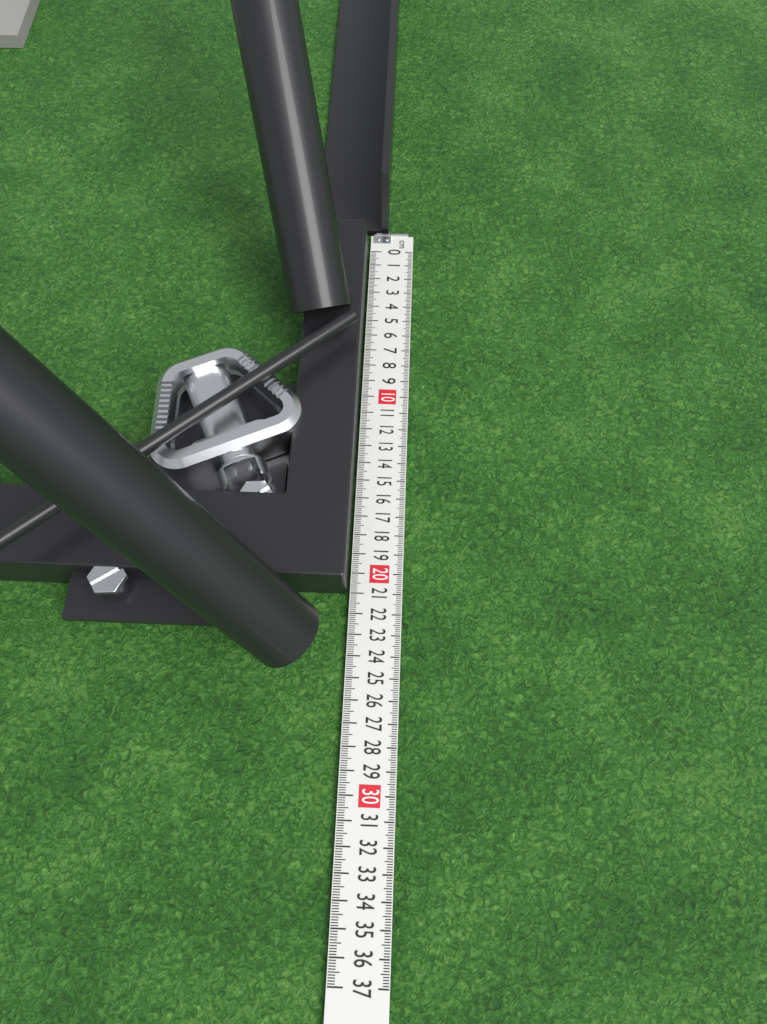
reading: 21.0 cm
